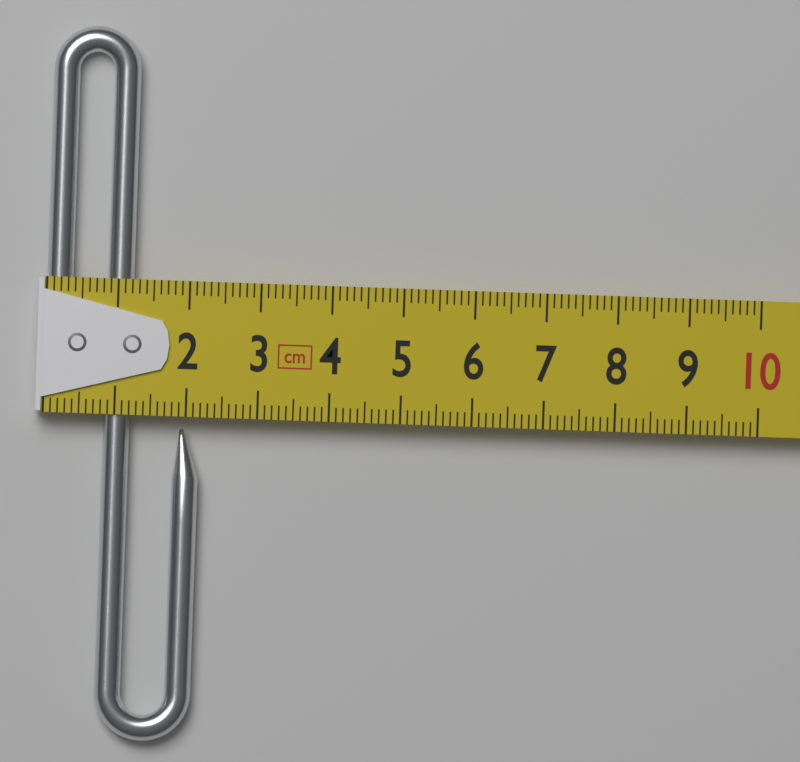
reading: 2.2 cm
